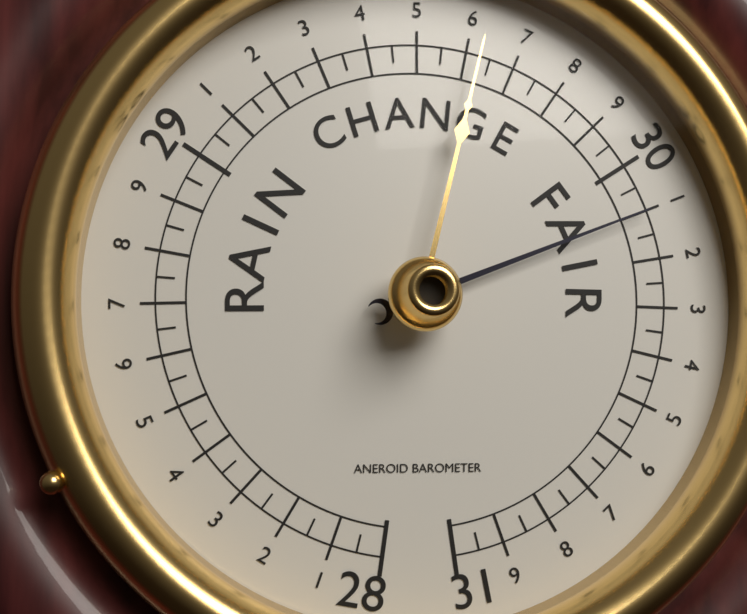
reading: 30.10 (no unit)
